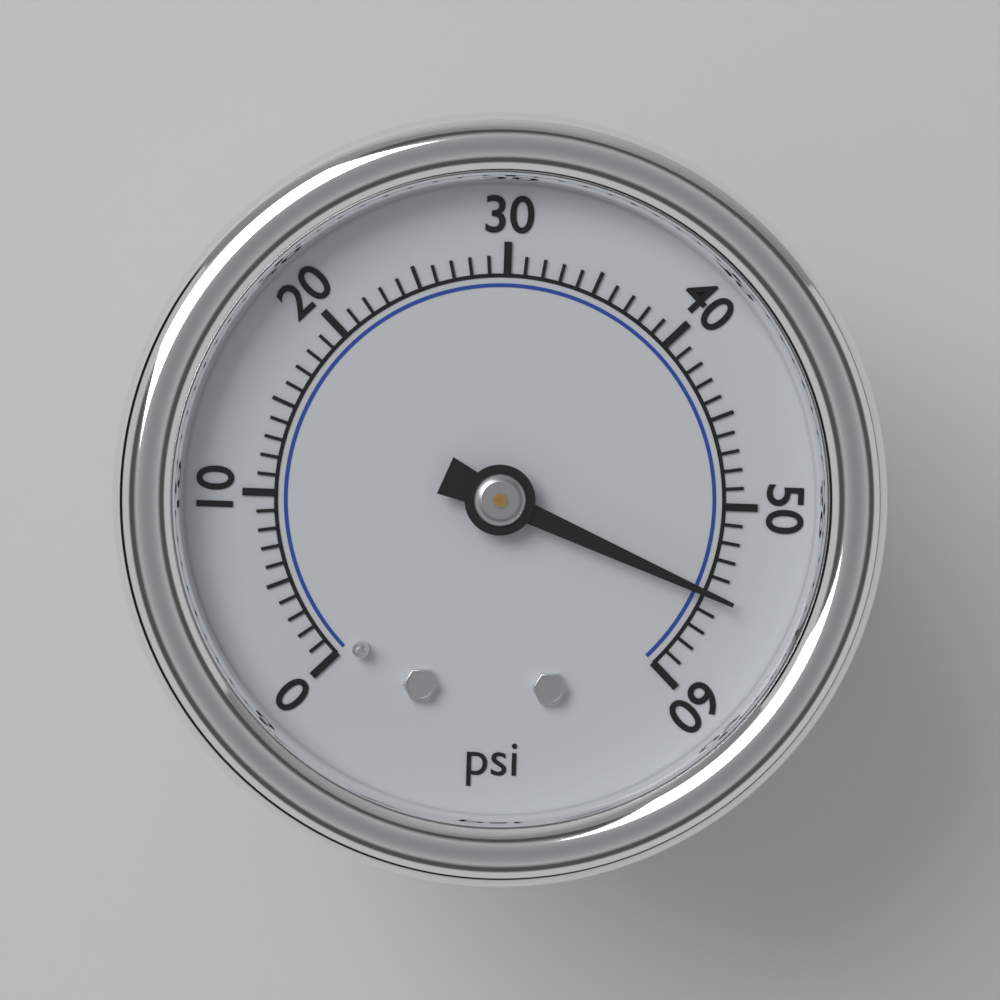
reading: 55 psi
